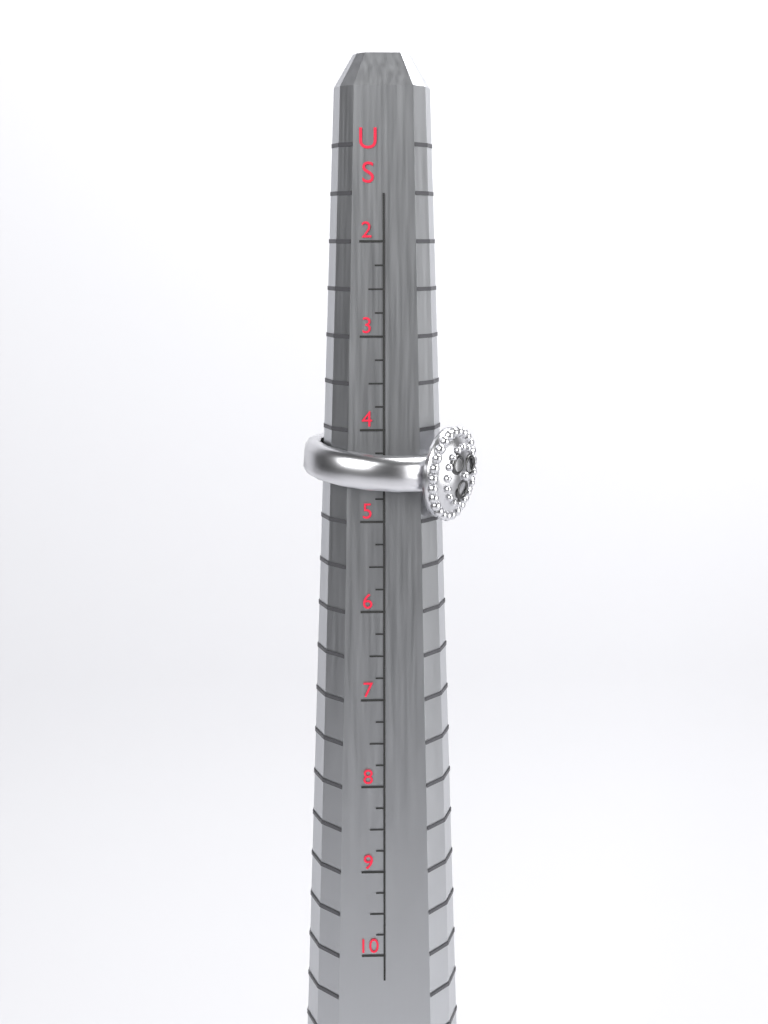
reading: 5.00 US
